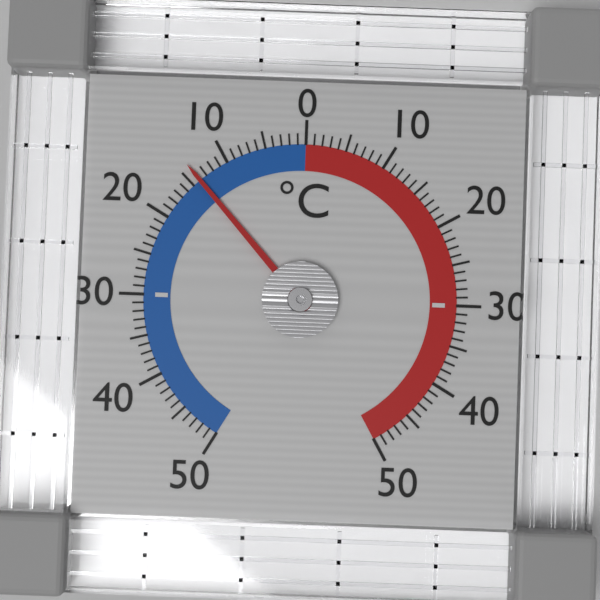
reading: -14 °C
